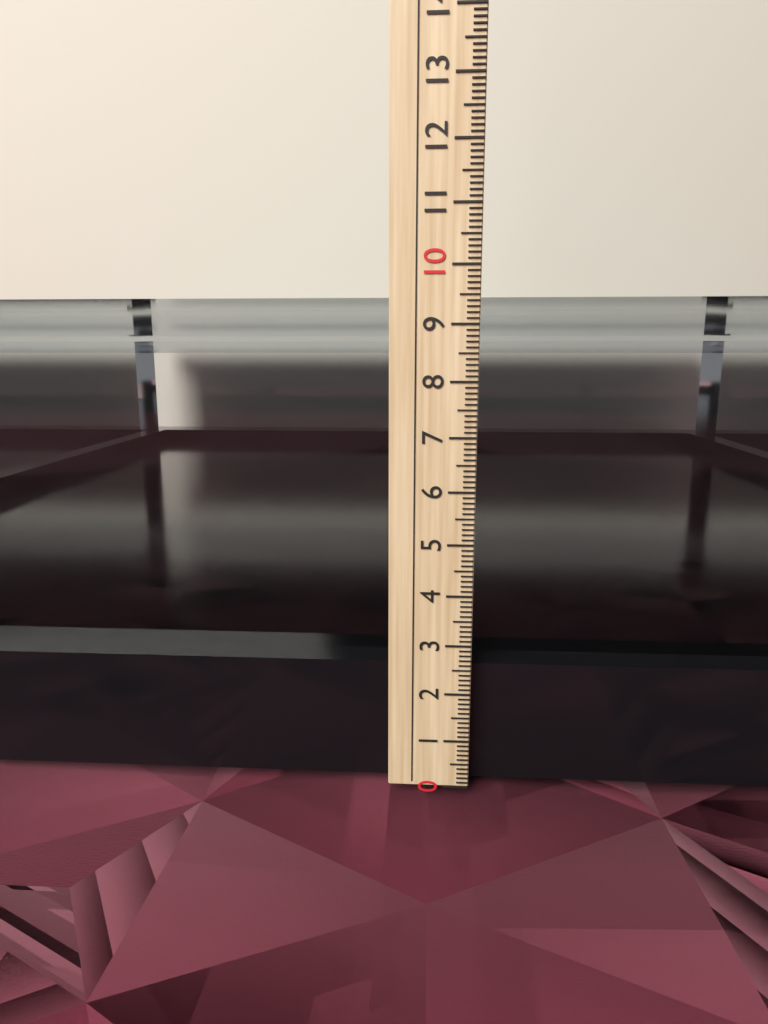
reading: 9.5 cm
